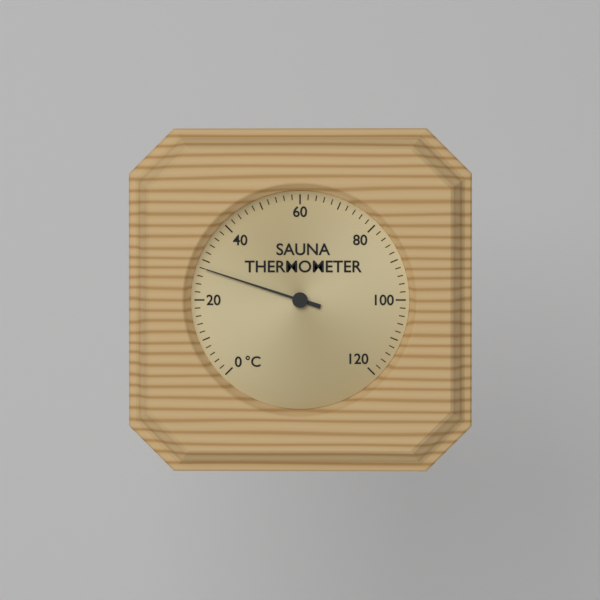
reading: 28 °C
